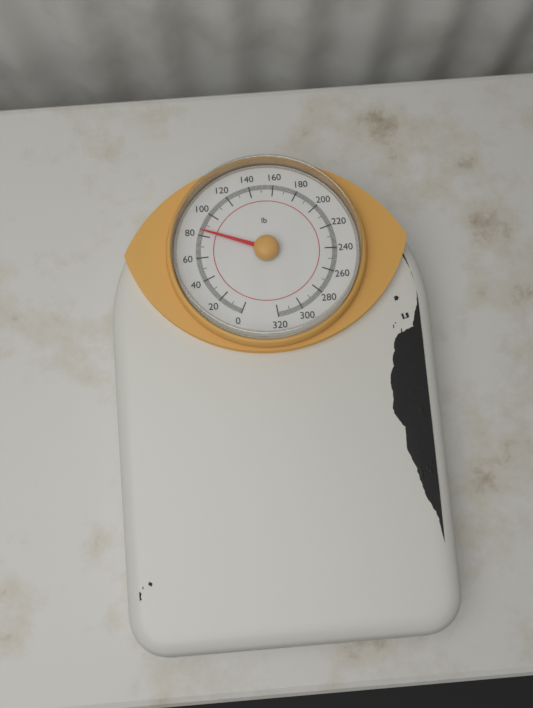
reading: 84 lb
